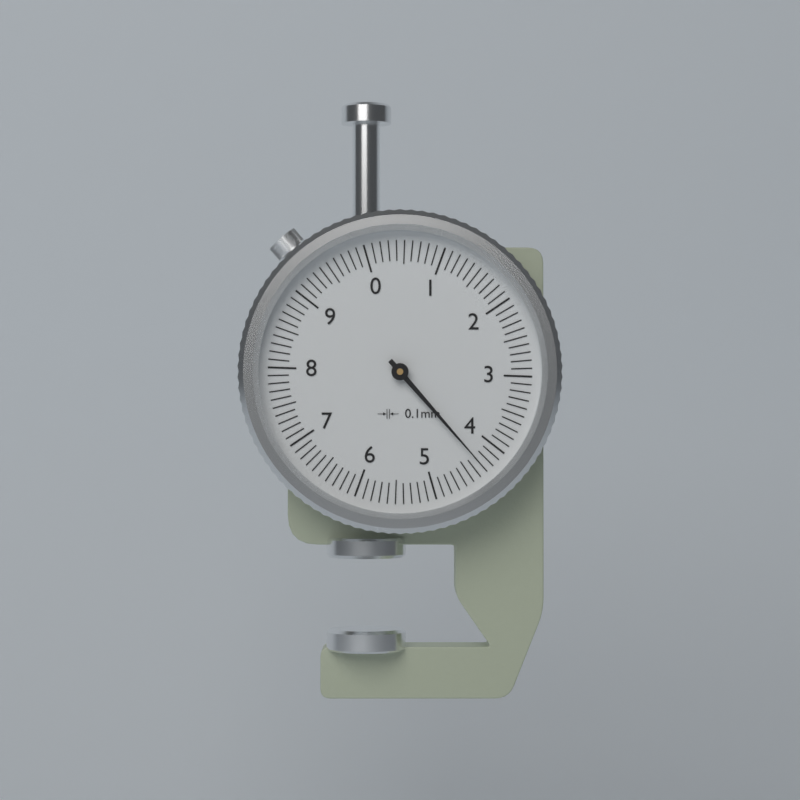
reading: 4.3 mm
